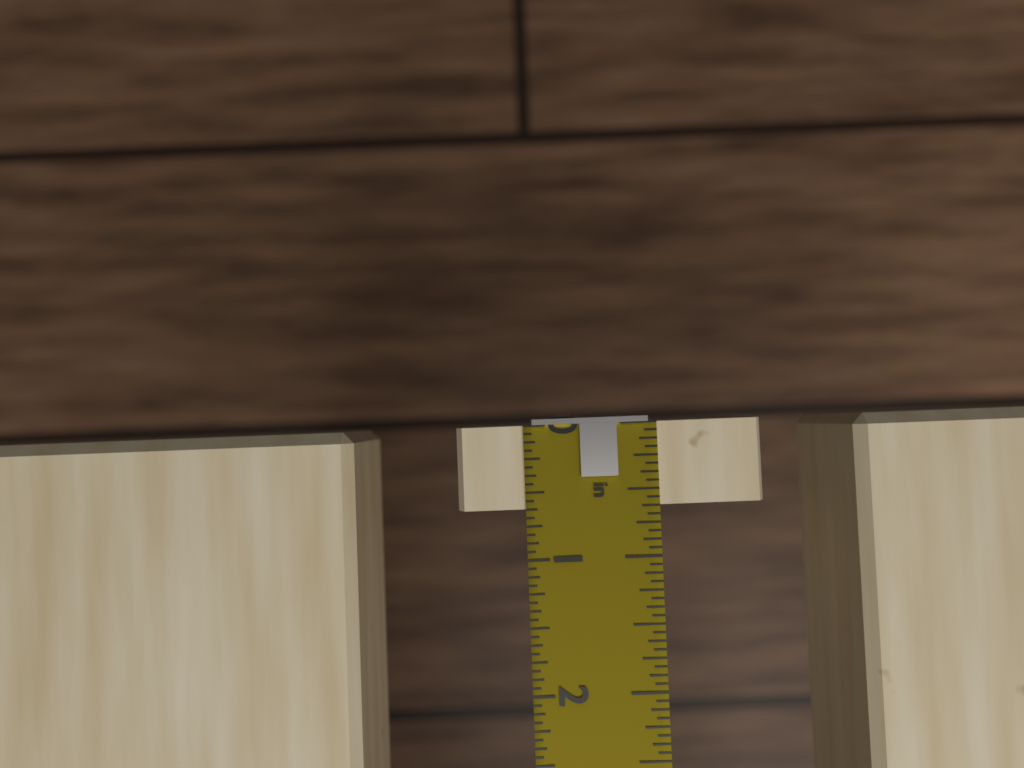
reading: 0.6250 in
